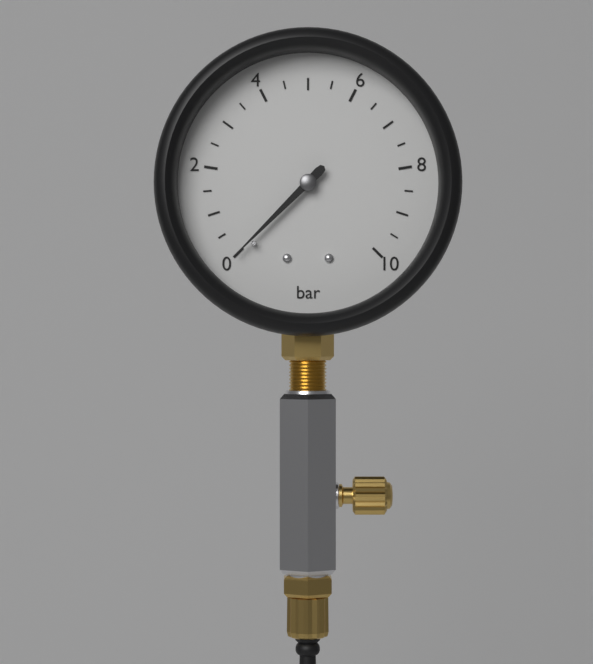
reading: 0.0 bar
